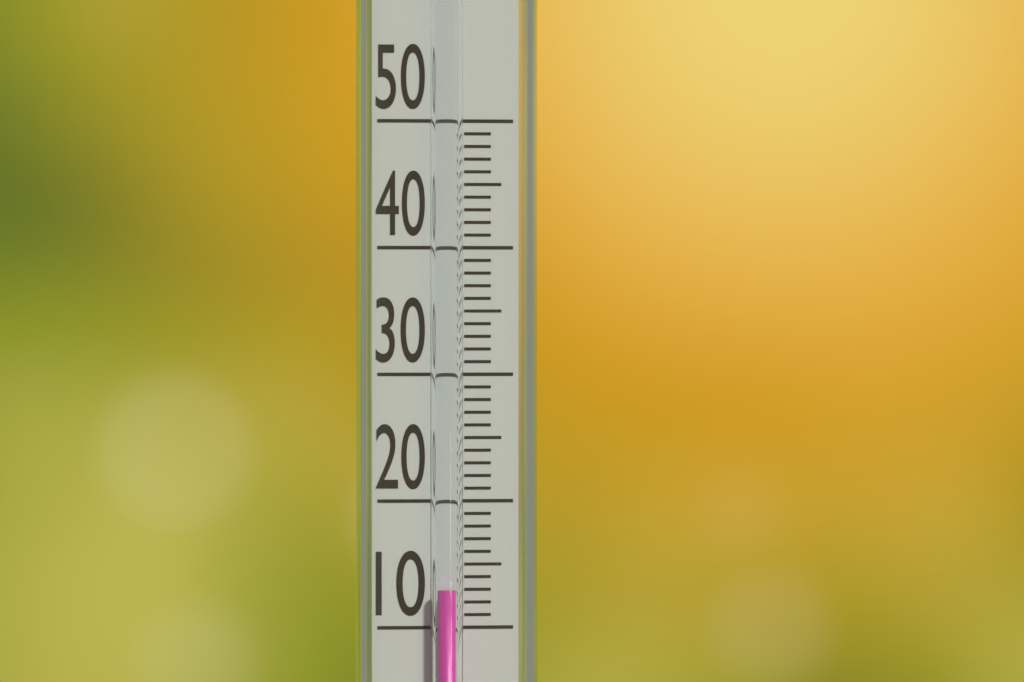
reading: 13 (no unit)
